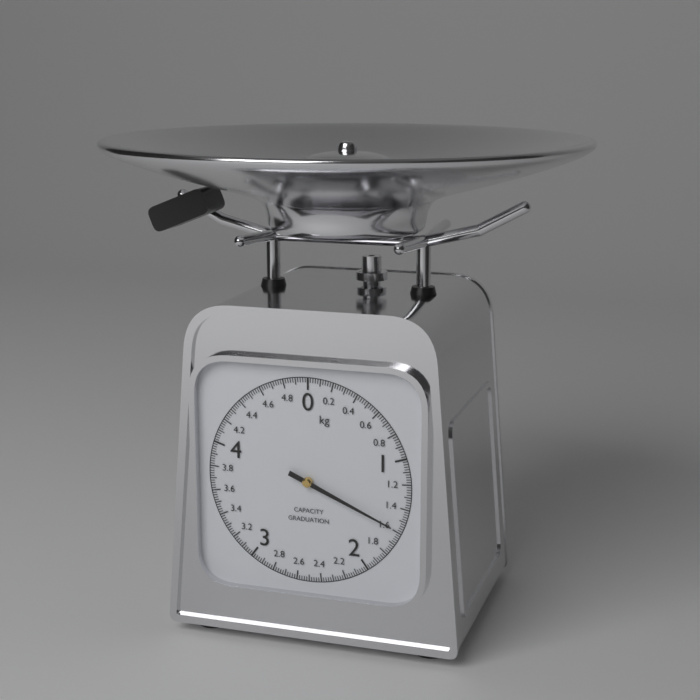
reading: 1.58 kg
